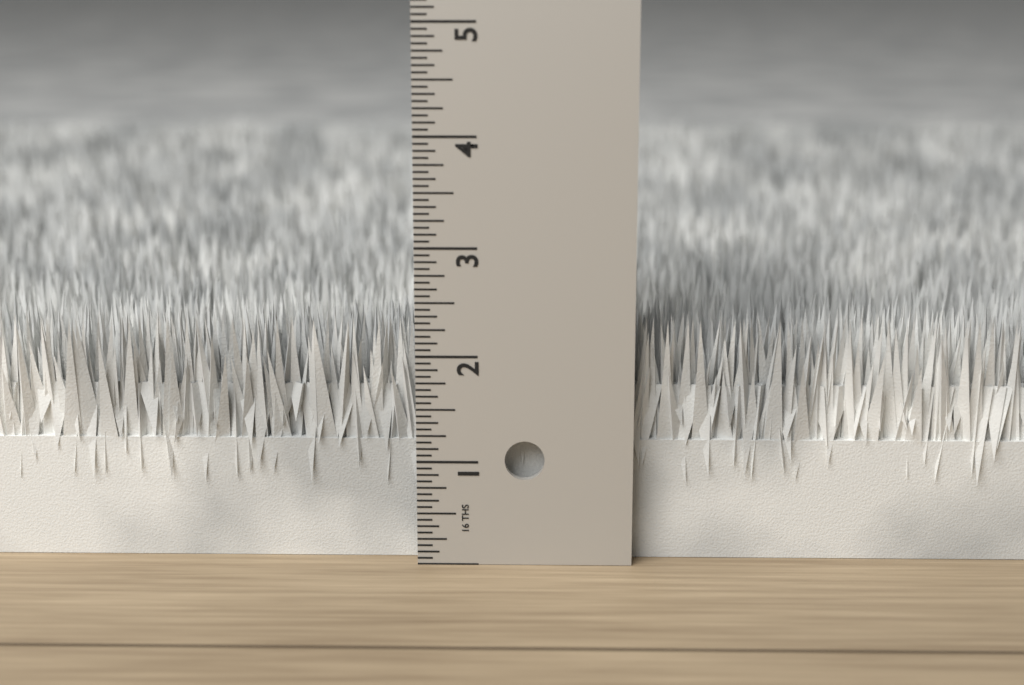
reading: 2.3125 in
